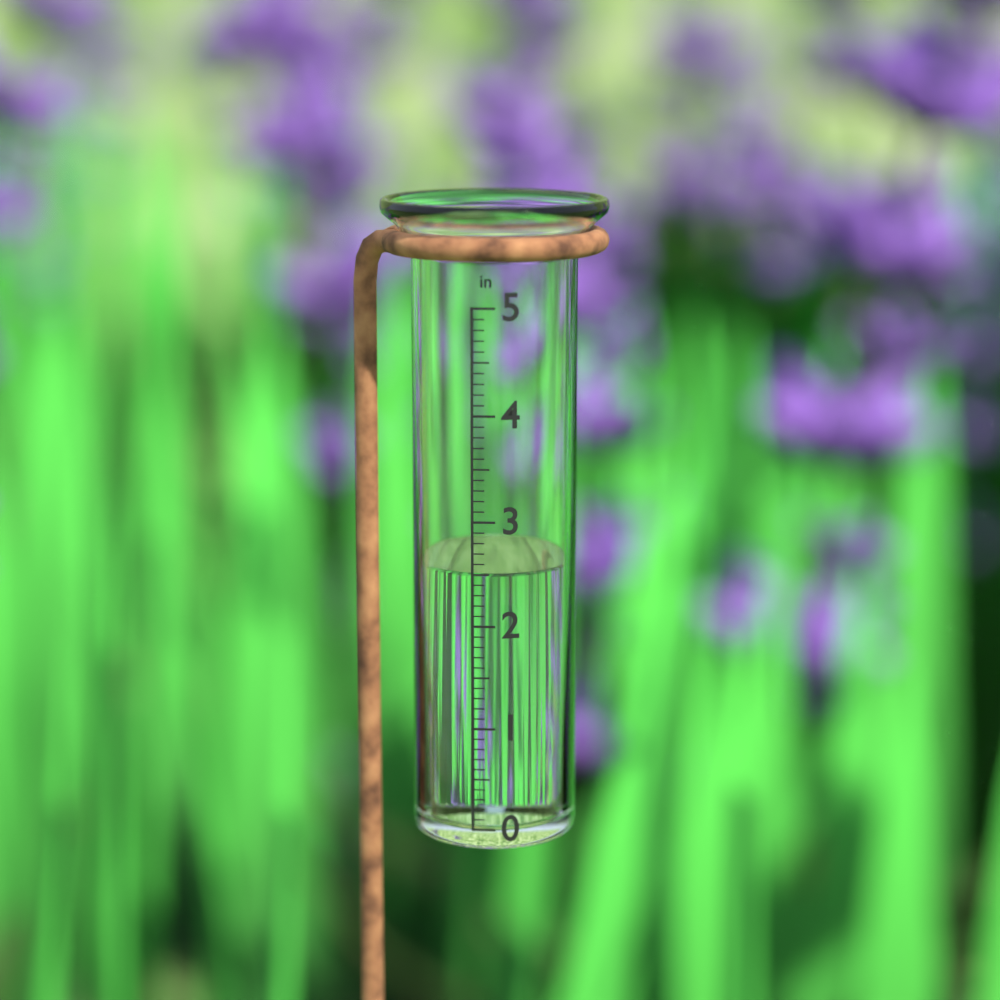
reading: 2.5 in
